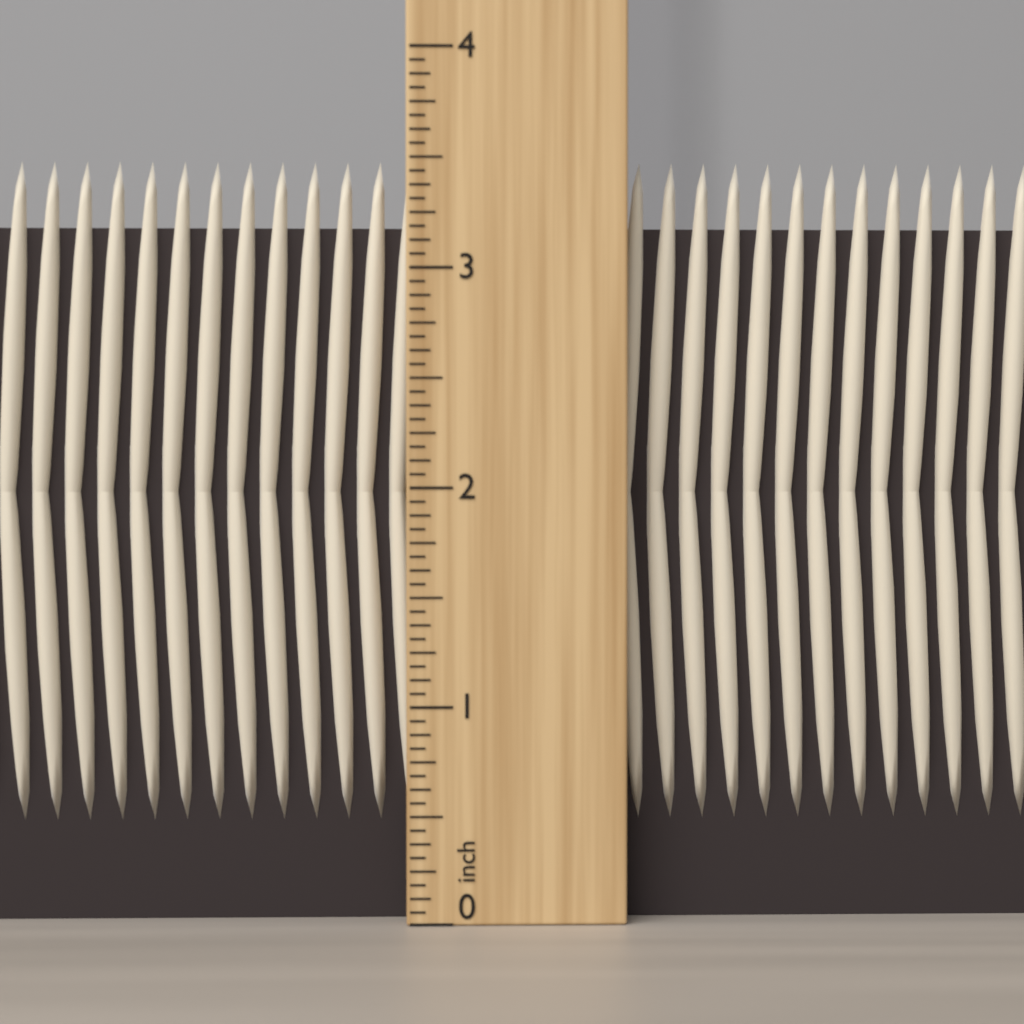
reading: 3.5000 inch
